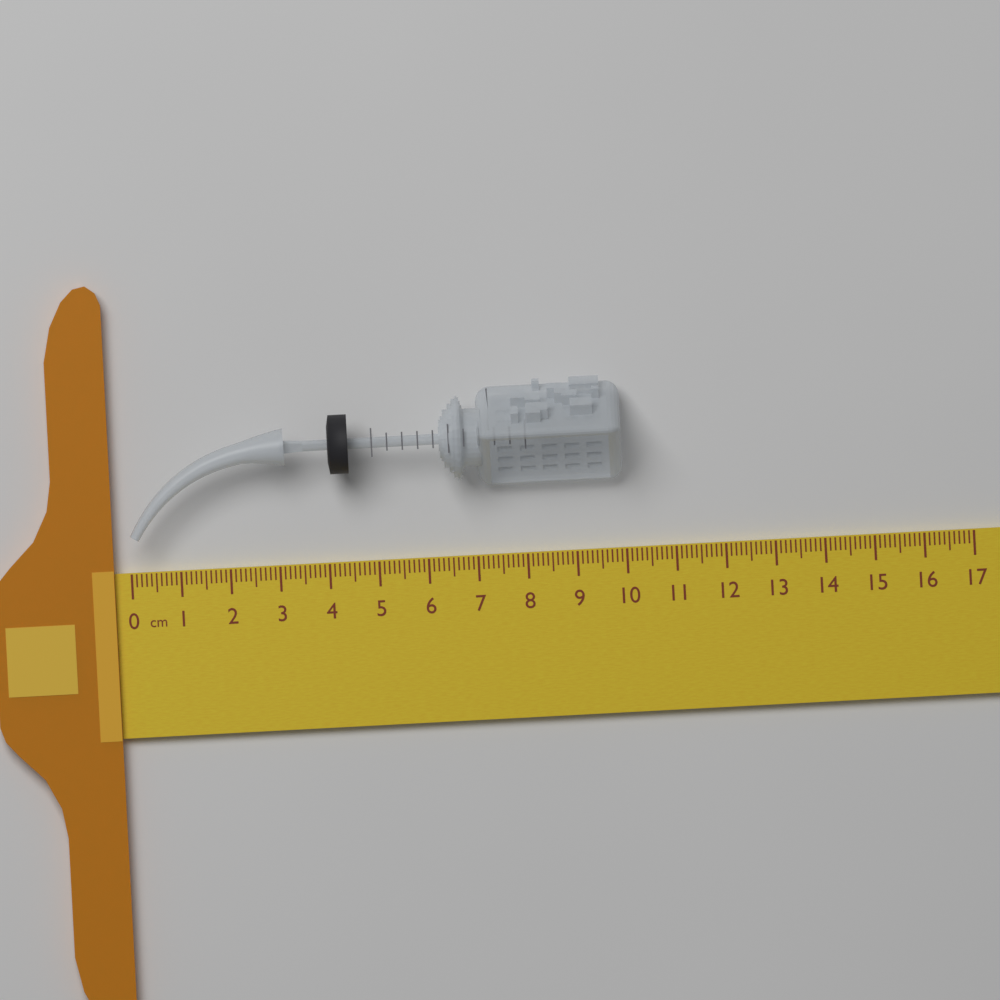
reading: 10.0 cm
